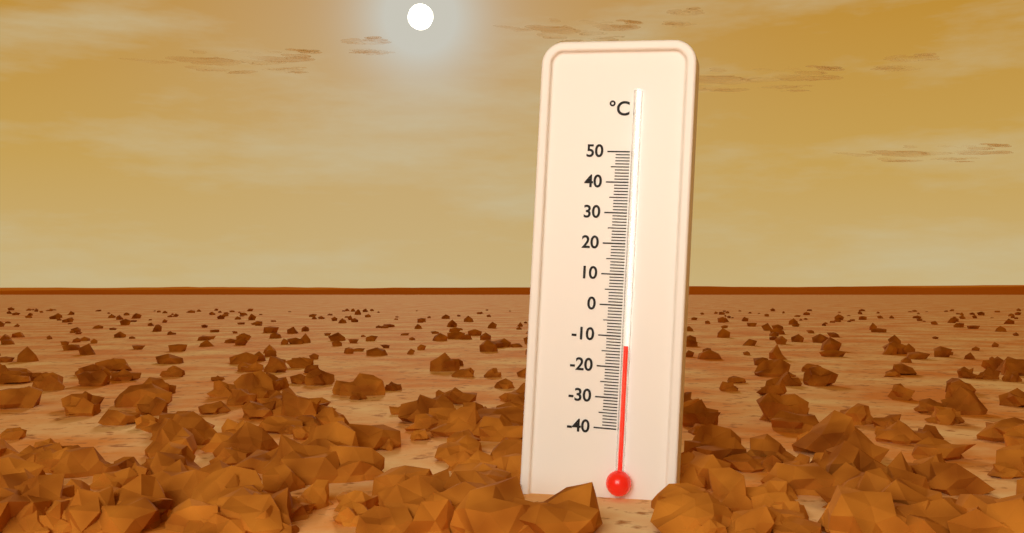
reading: -13 °C
